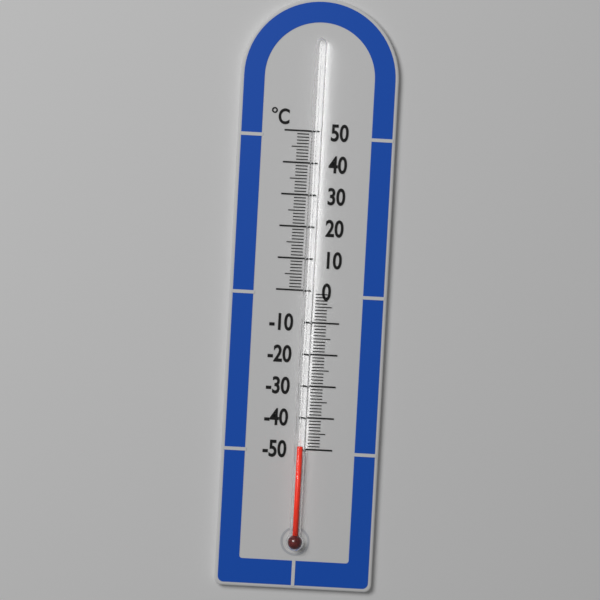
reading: -49 °C
